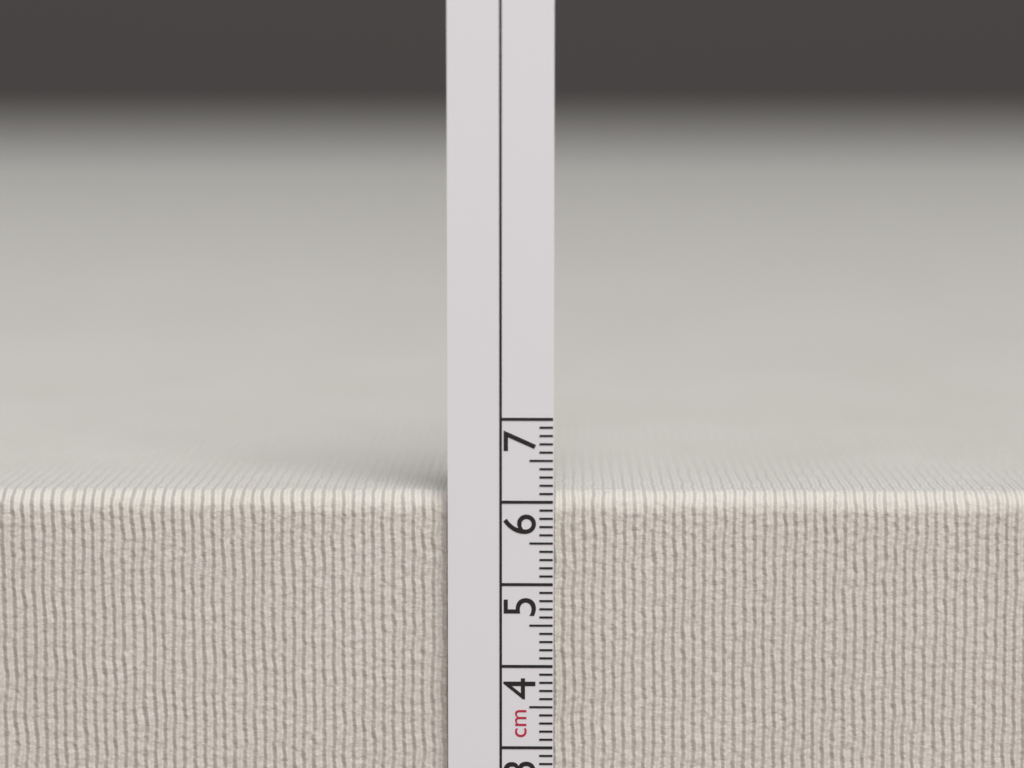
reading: 6.1 cm
